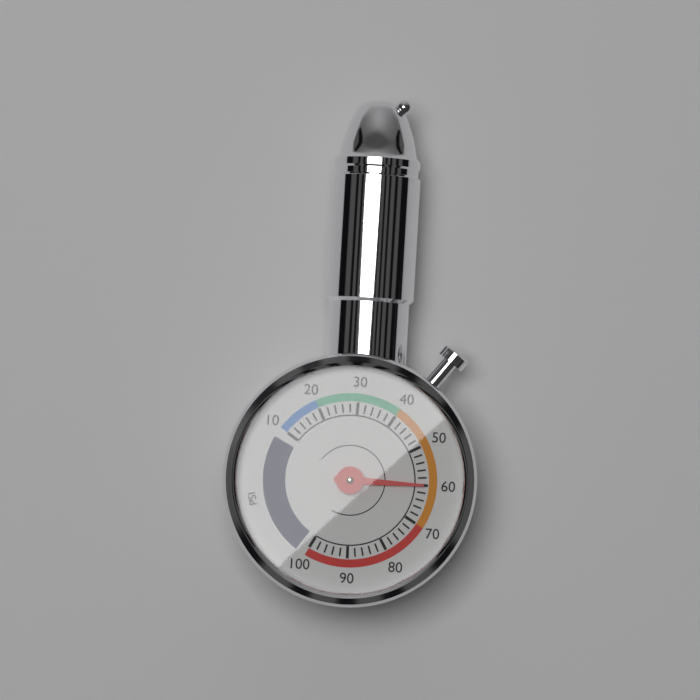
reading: 60 psi
